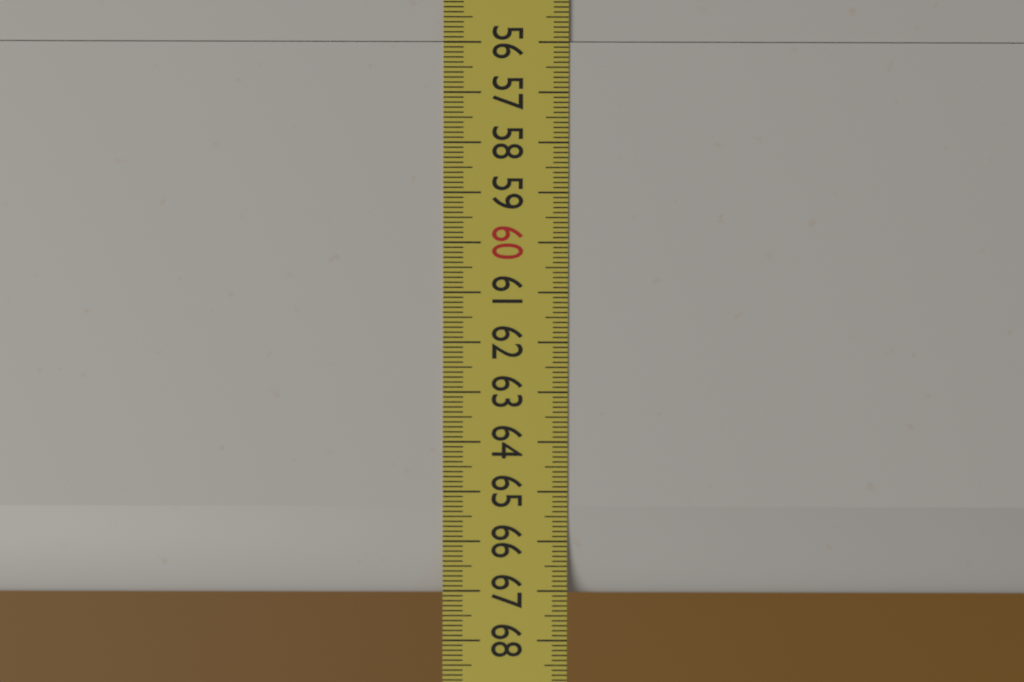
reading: 67.1 (no unit)
